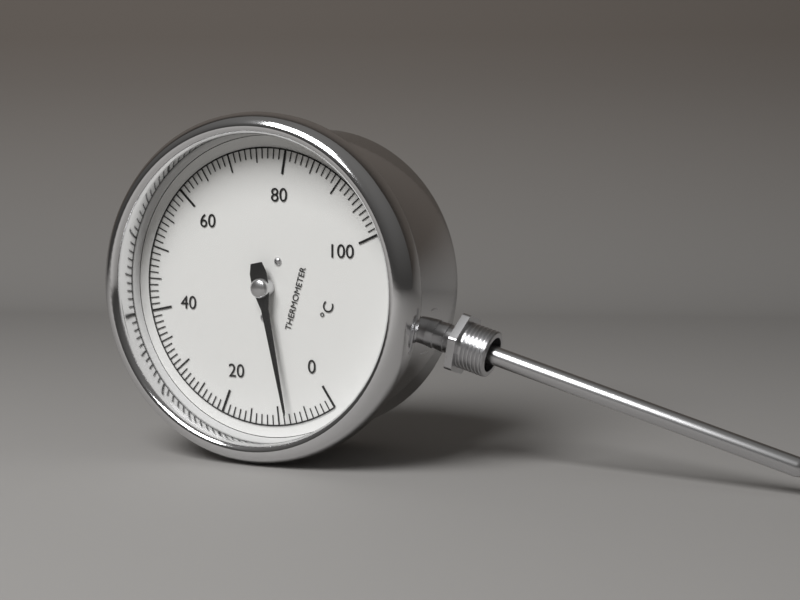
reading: 8 °C
